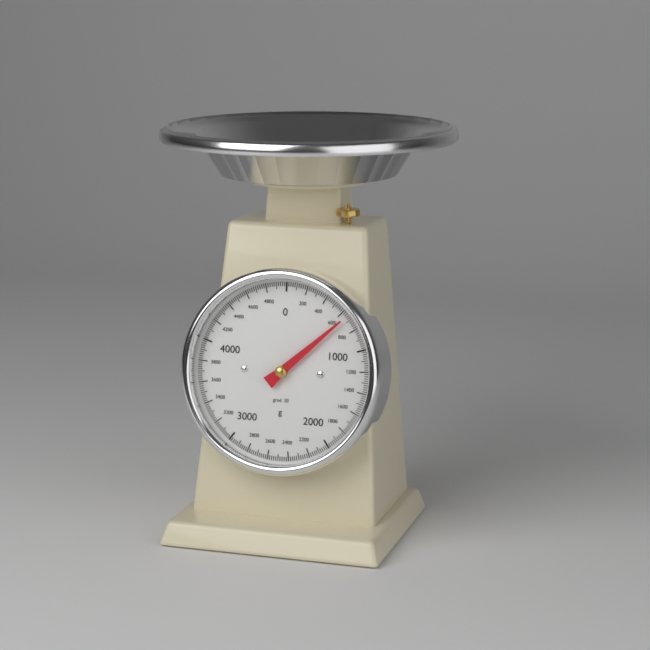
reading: 660 g
